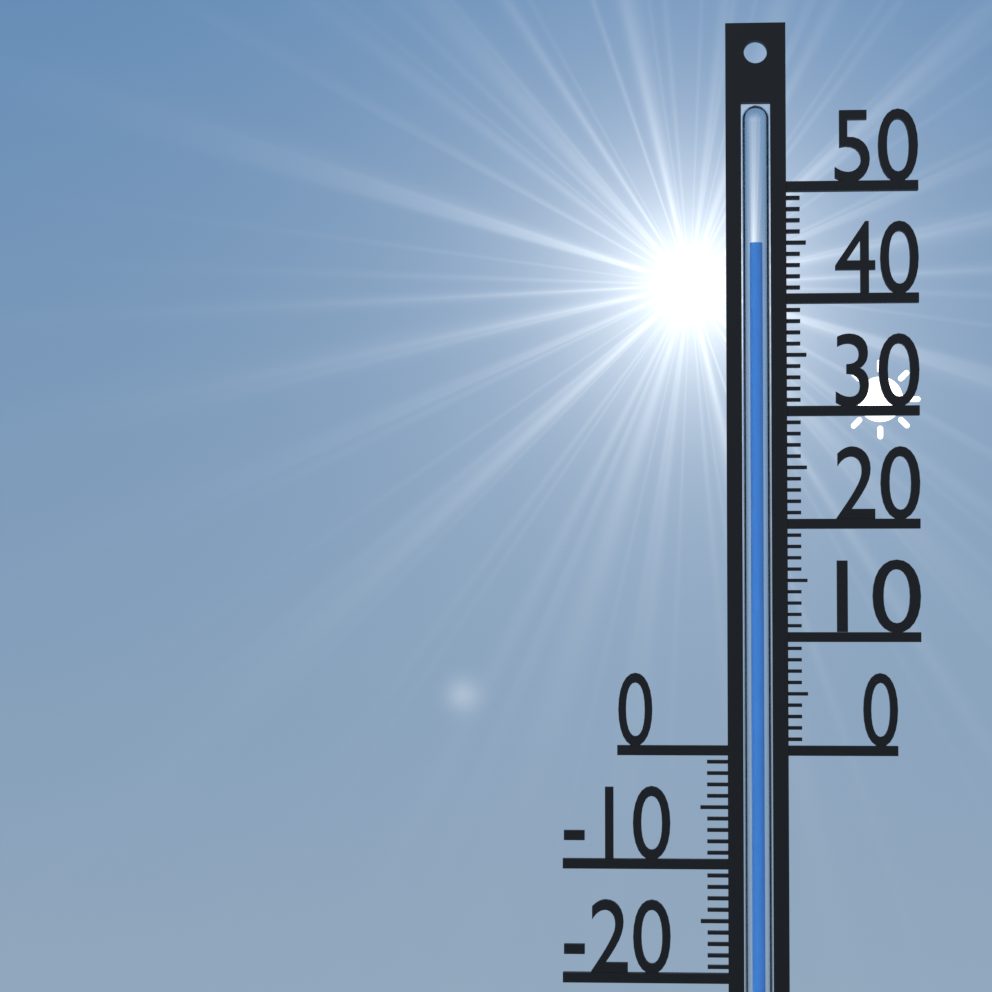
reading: 45 °C
